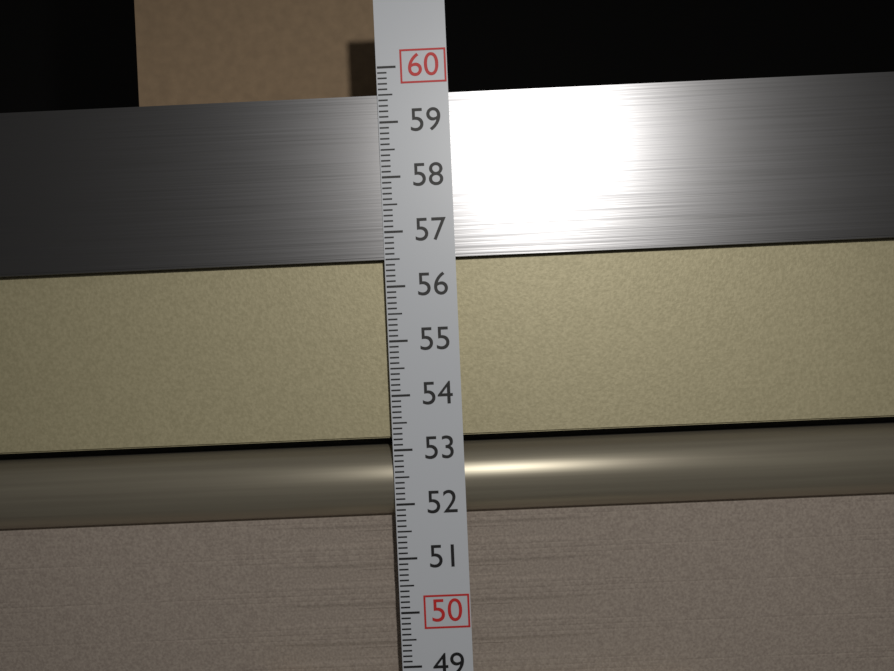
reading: 59.5 (no unit)
